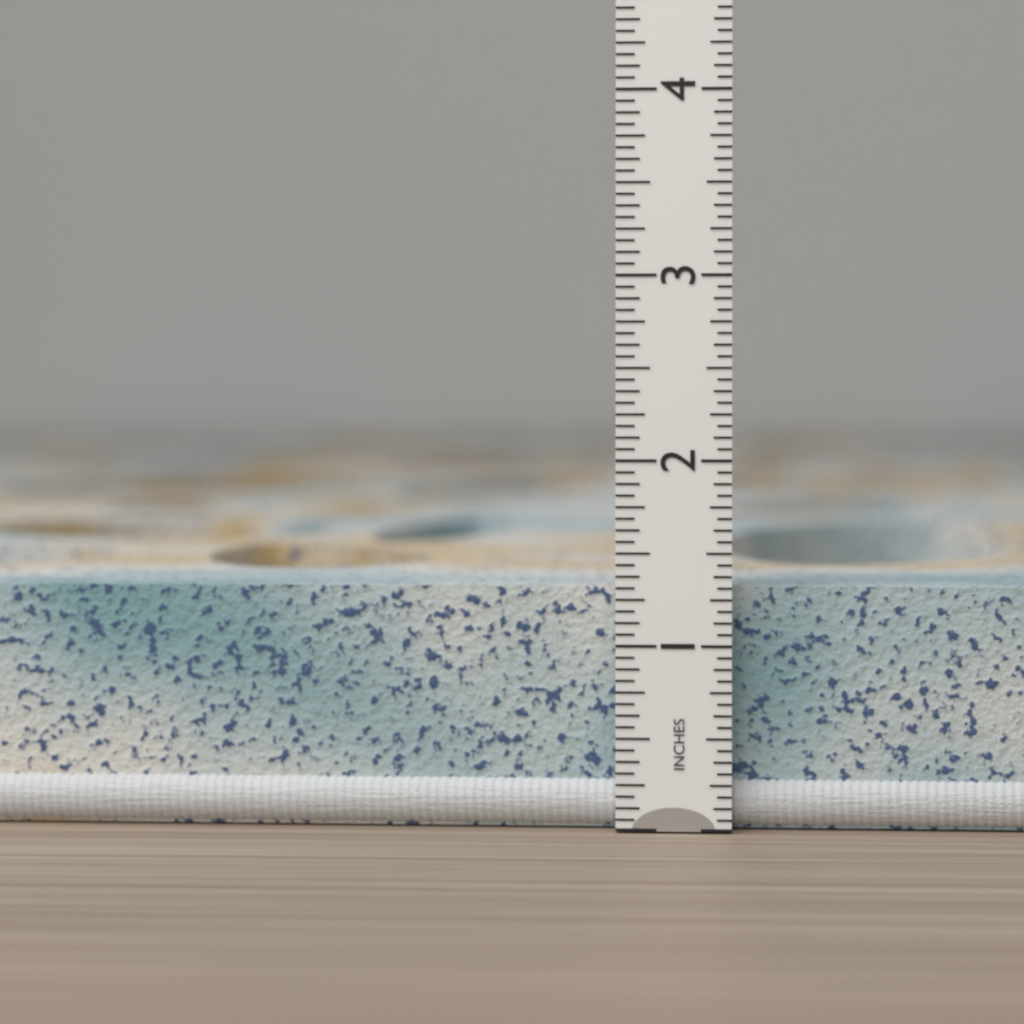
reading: 1.3125 in
